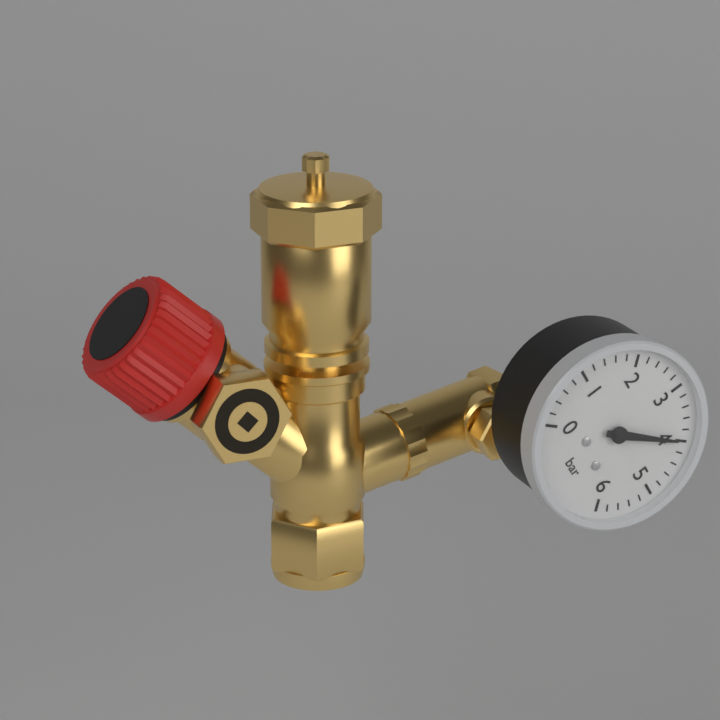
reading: 4.0 bar
